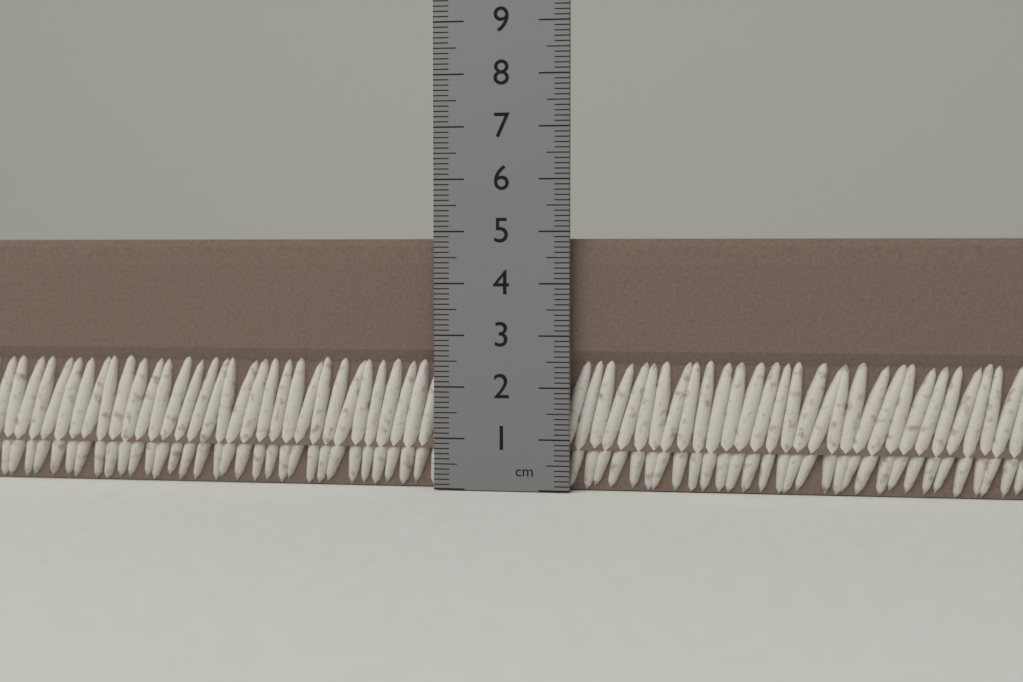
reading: 4.9 cm
